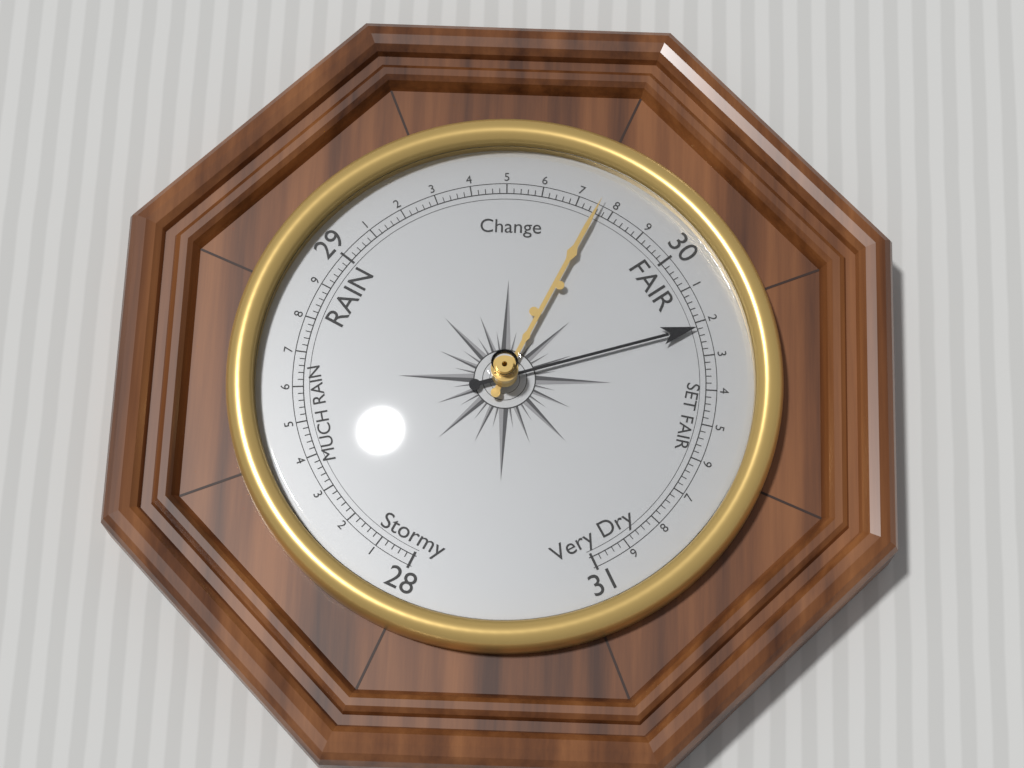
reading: 30.22 (no unit)
